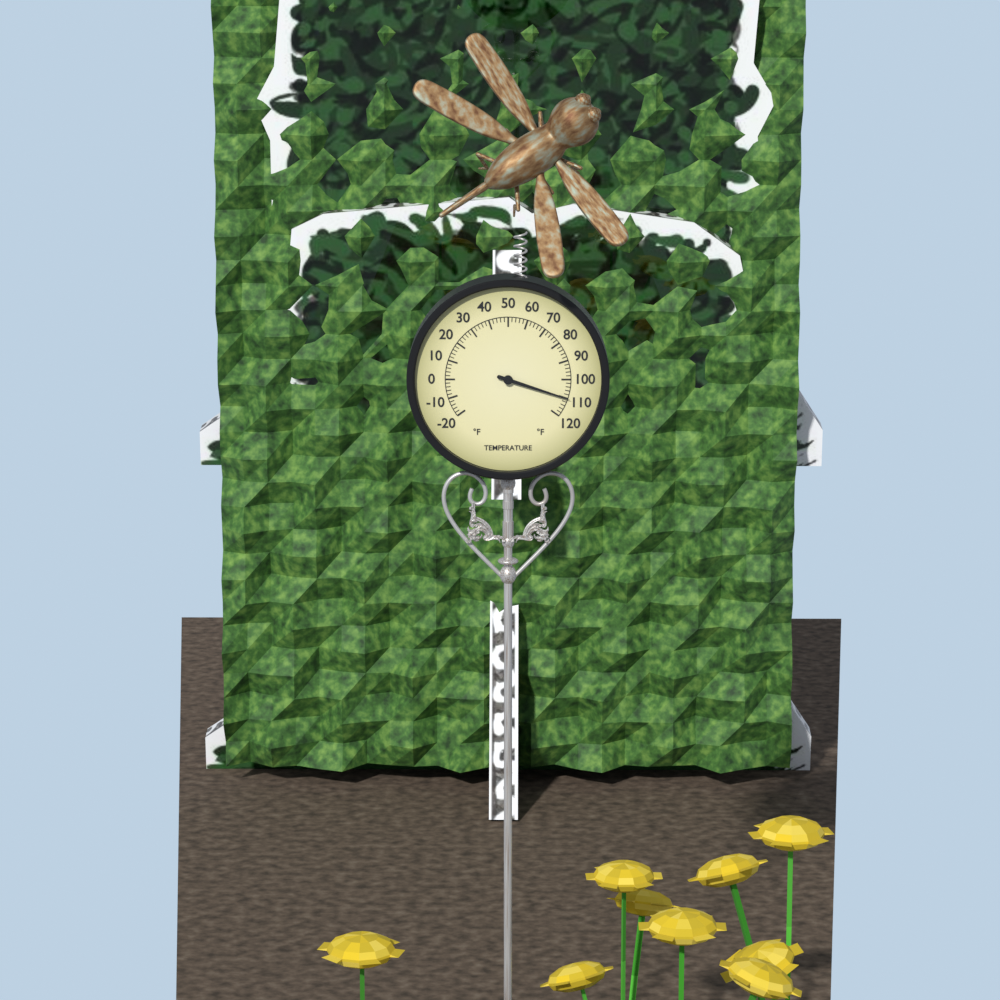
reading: 110 °F
